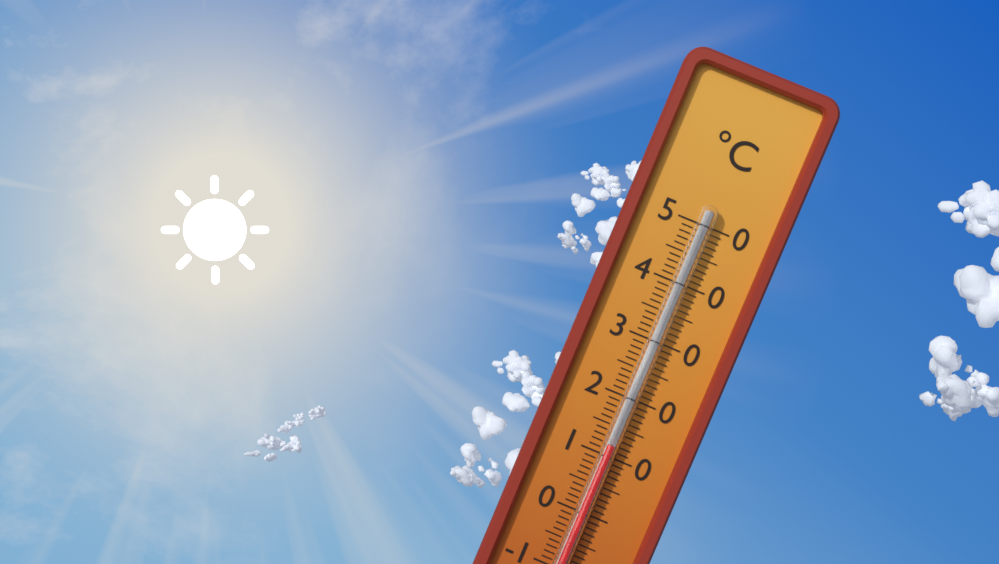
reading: 12 °C
